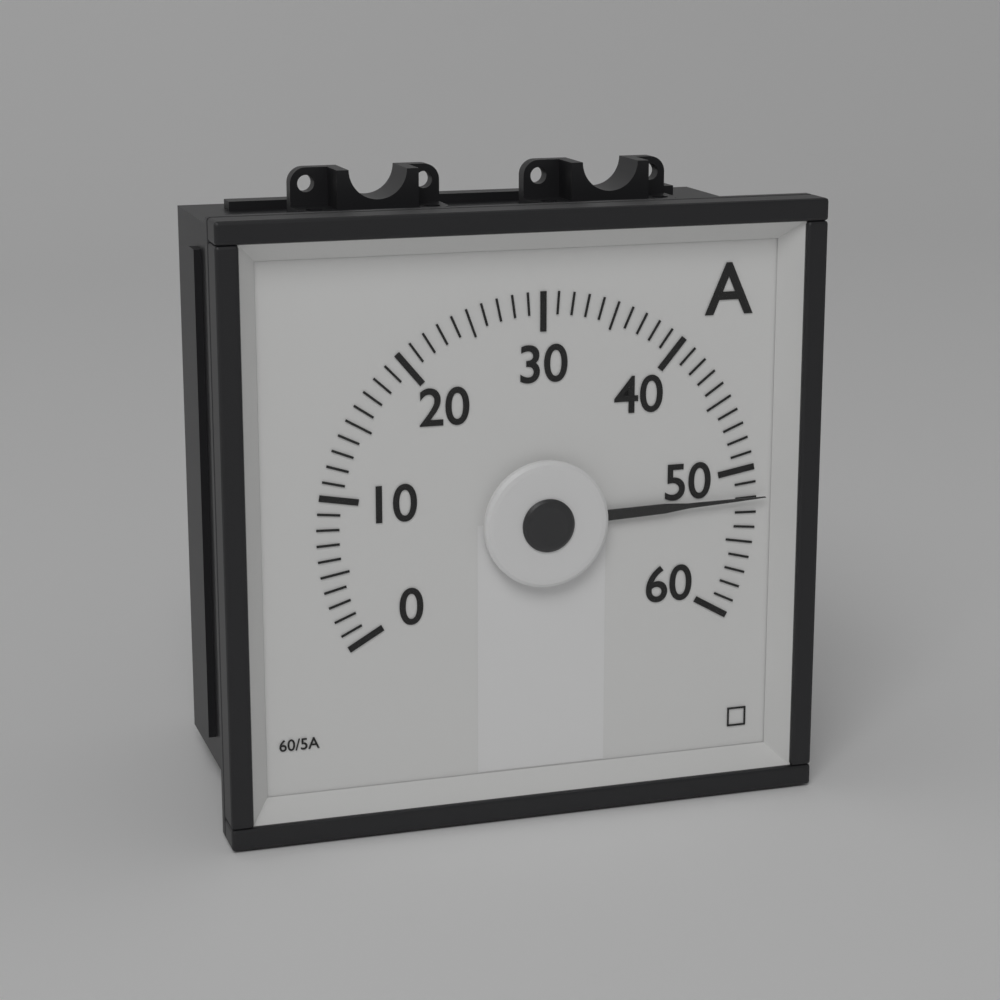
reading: 52 A
